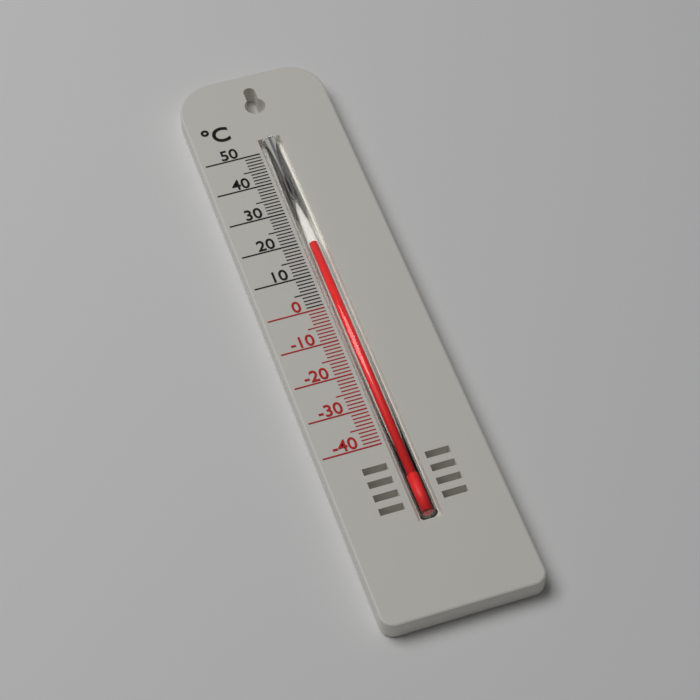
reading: 19 °C
